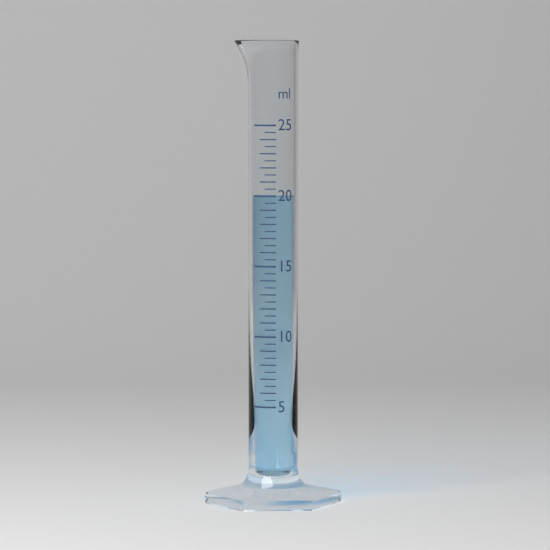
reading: 20.0 ml
